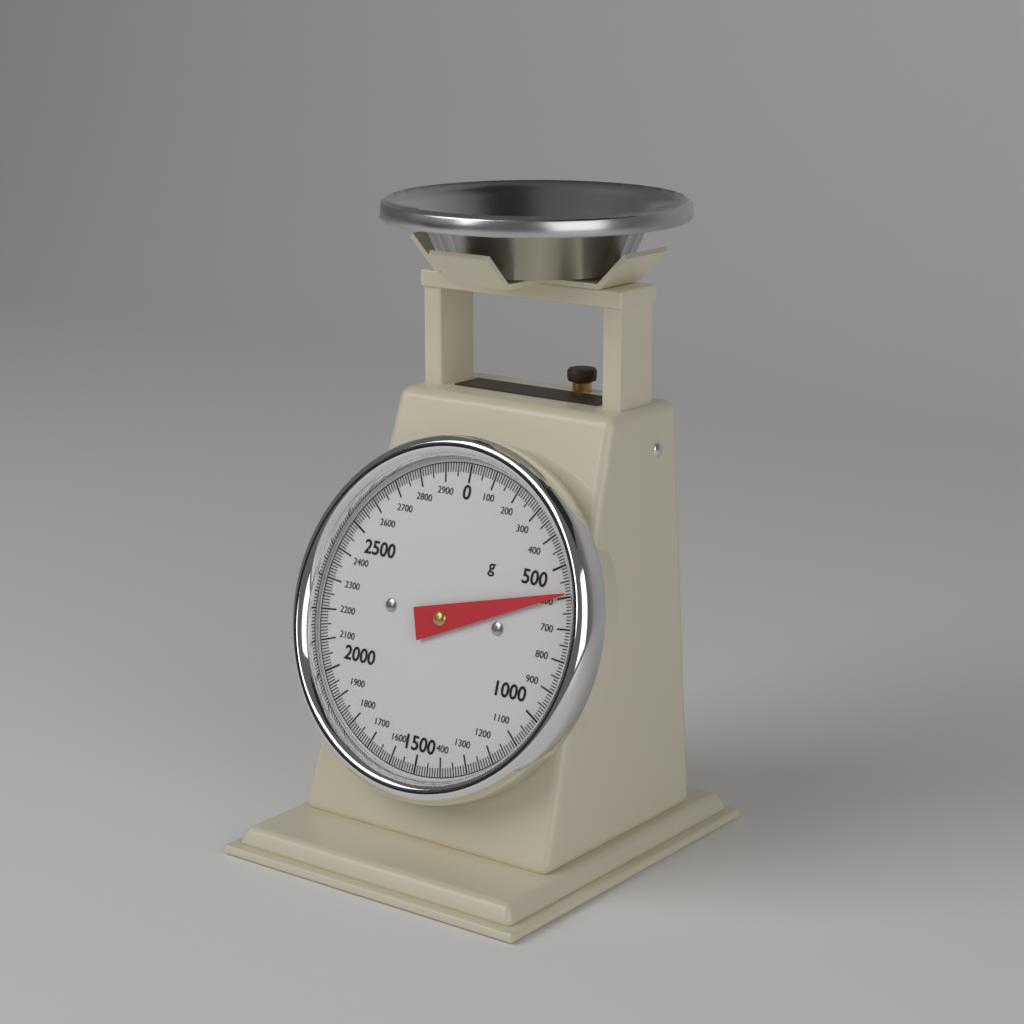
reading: 590 g
